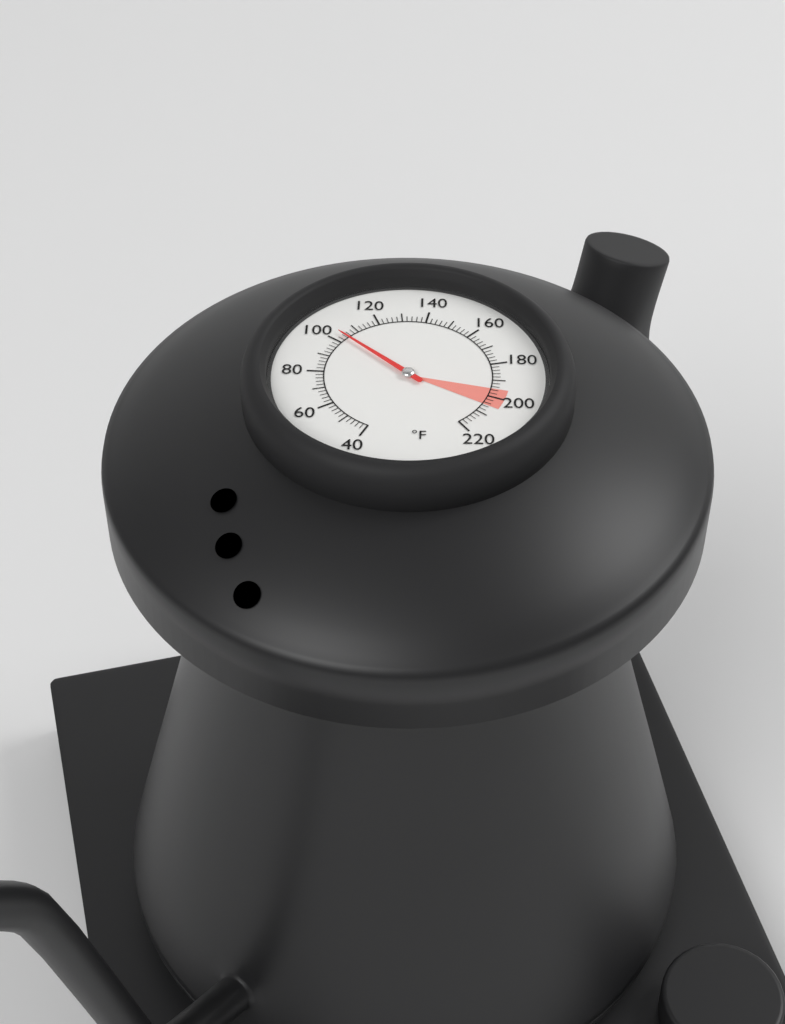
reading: 104 °F
